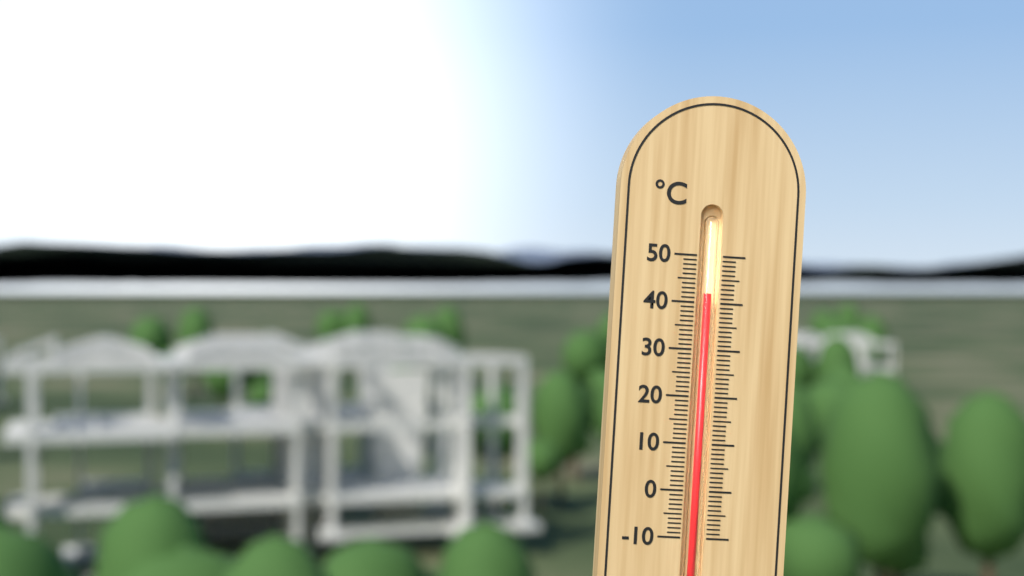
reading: 42 °C
